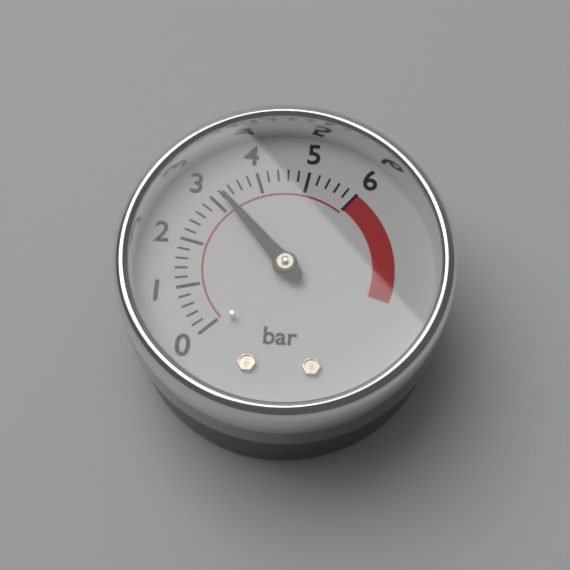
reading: 3.2 bar
